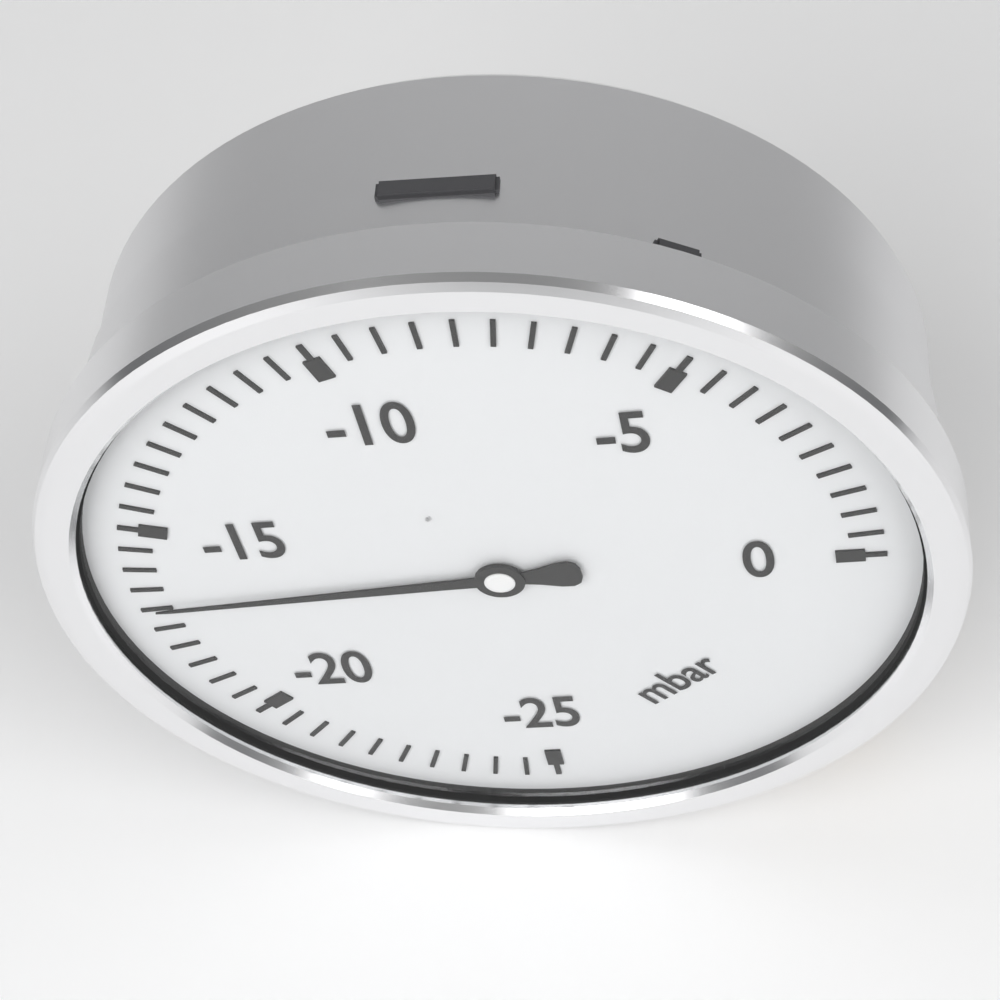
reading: -17.0 mbar
